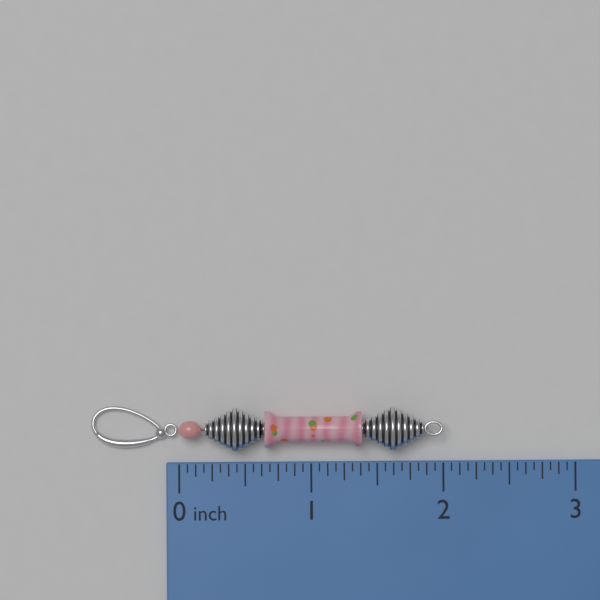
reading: 2.0000 inch
